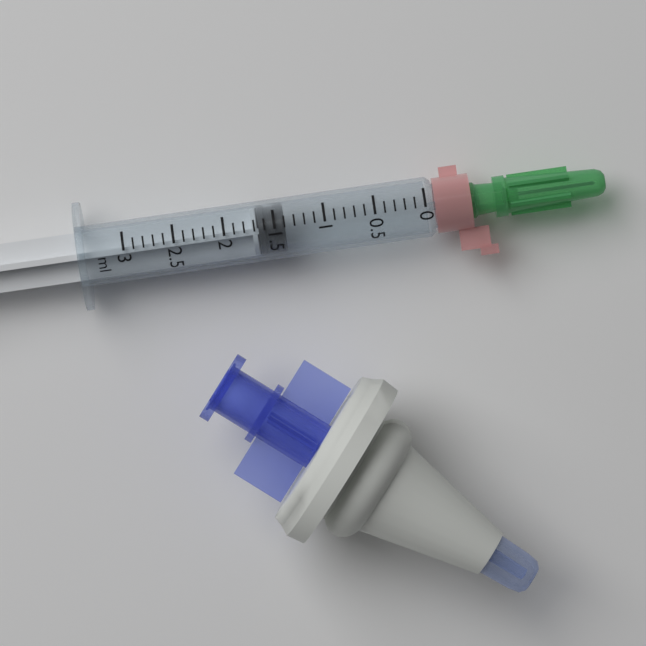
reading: 1.4 ml
